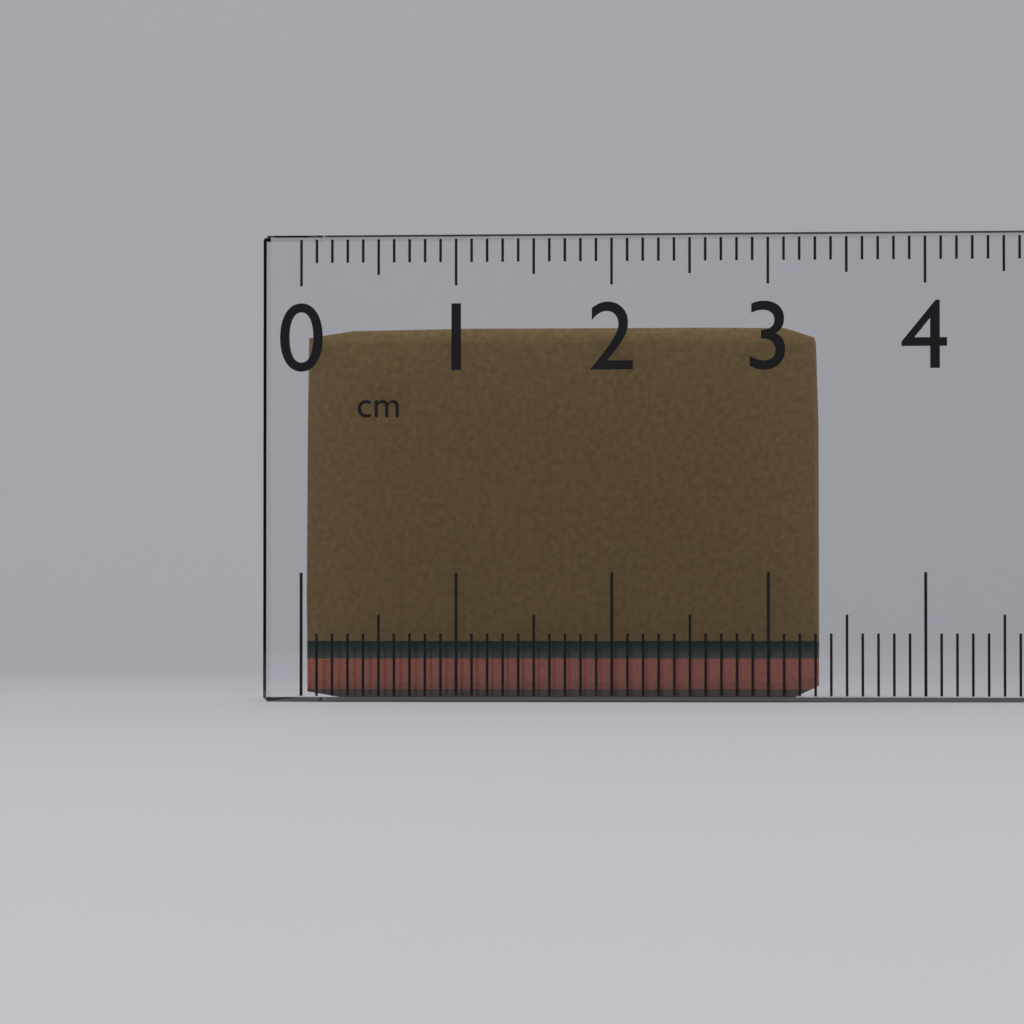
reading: 3.3 cm
